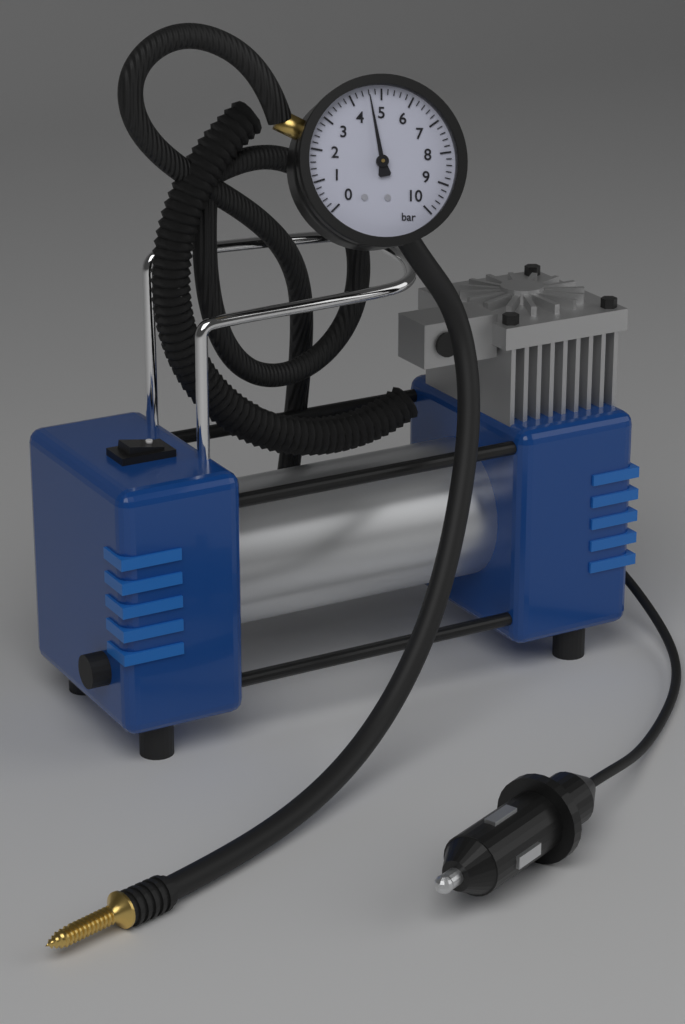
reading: 4.6 bar
